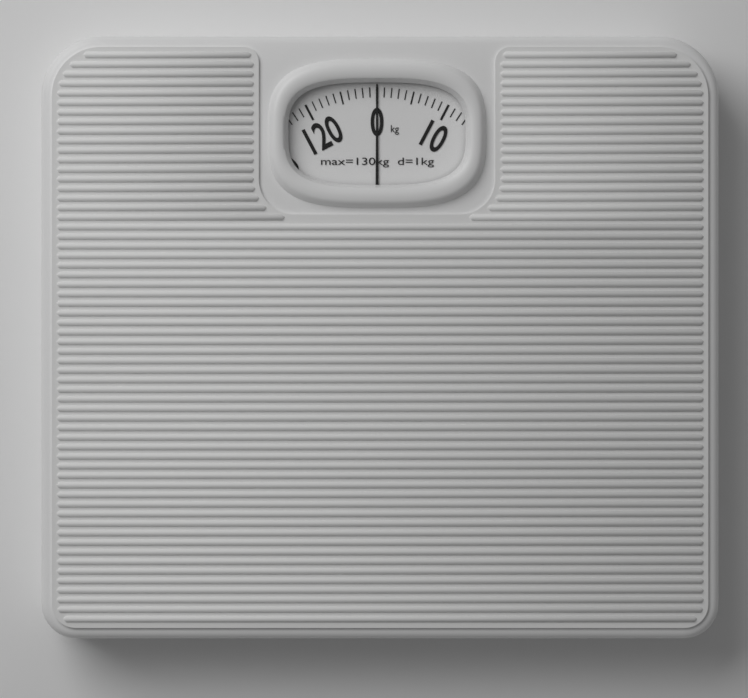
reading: 0 kg
